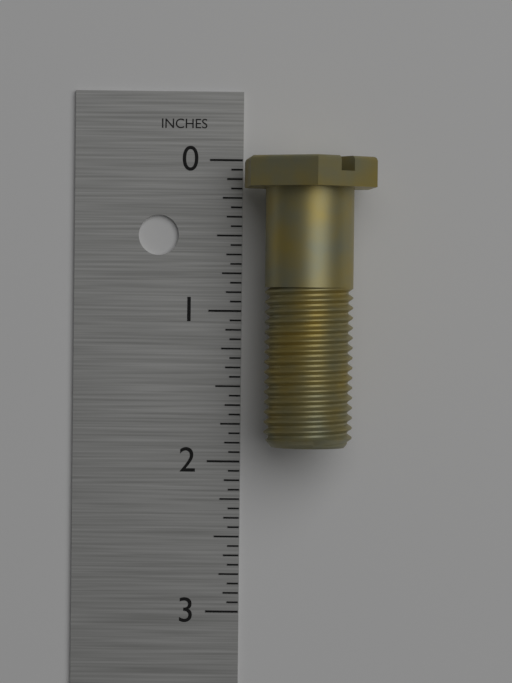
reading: 1.8750 in
